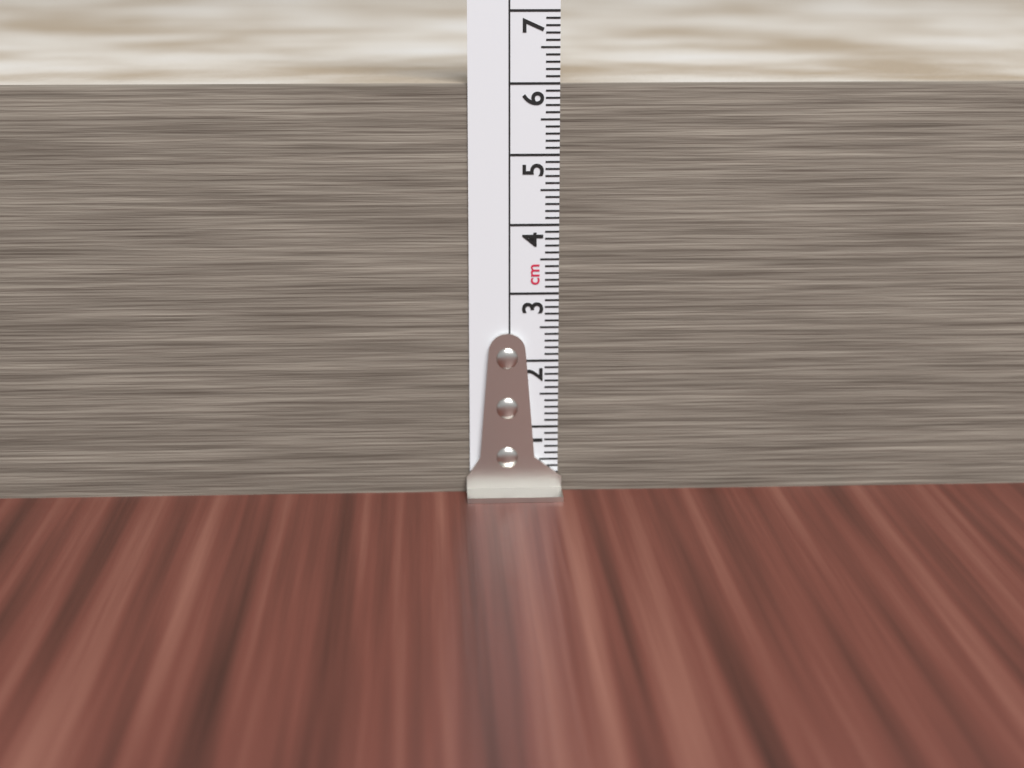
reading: 6.0 cm
